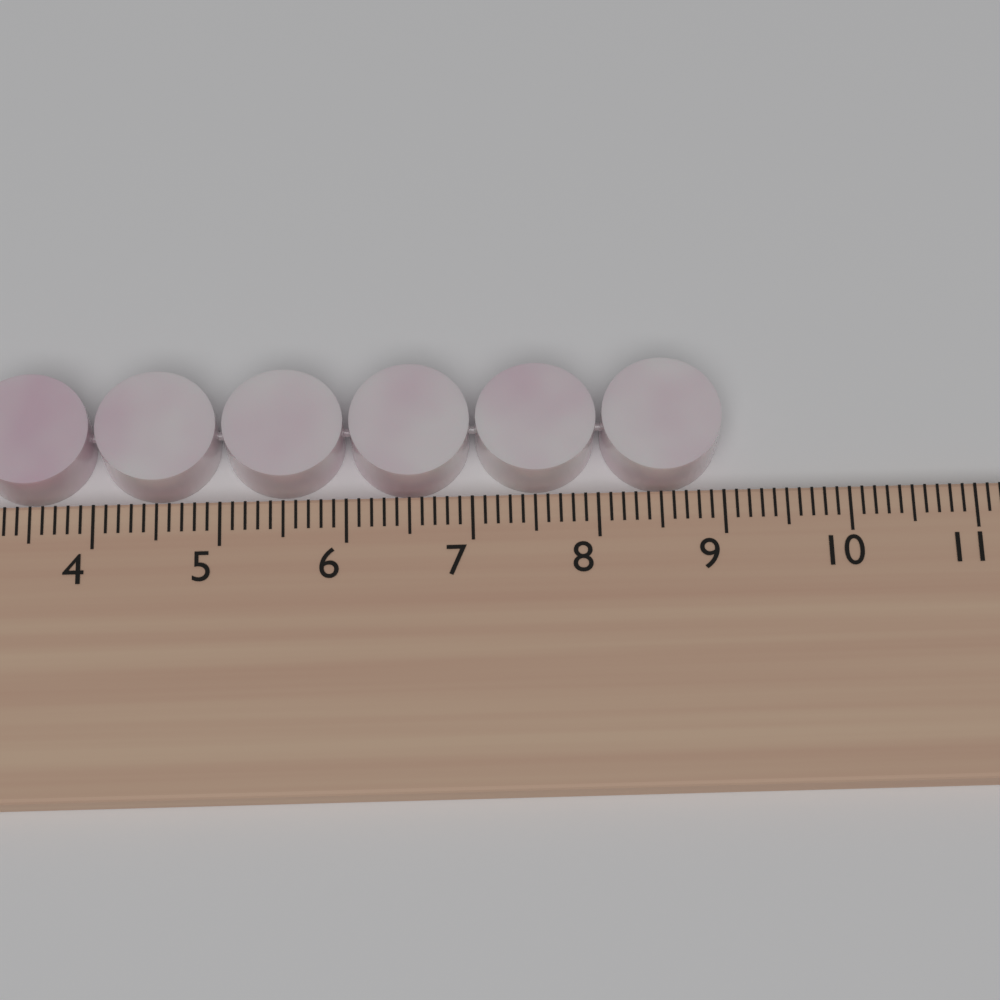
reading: 9.0 cm
